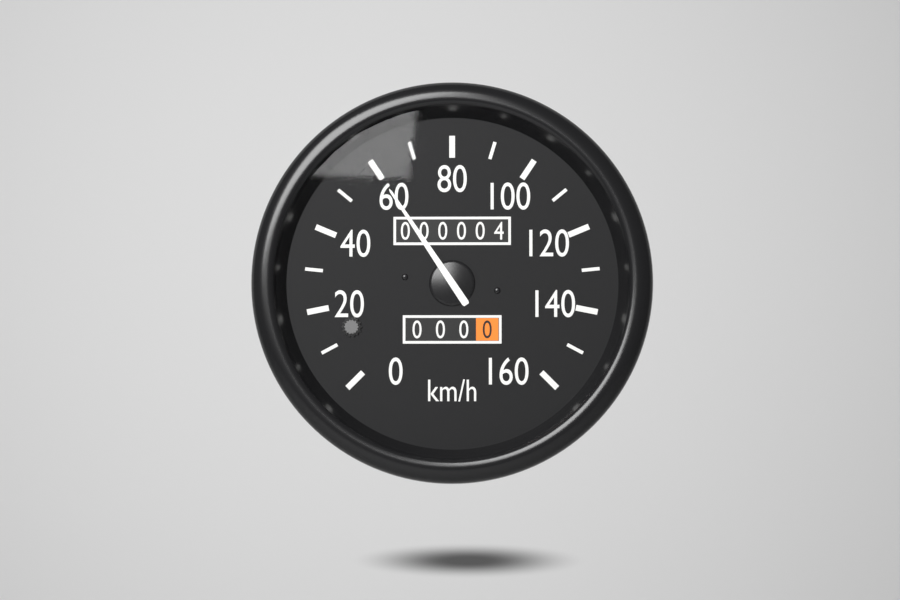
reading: 60 km/h
